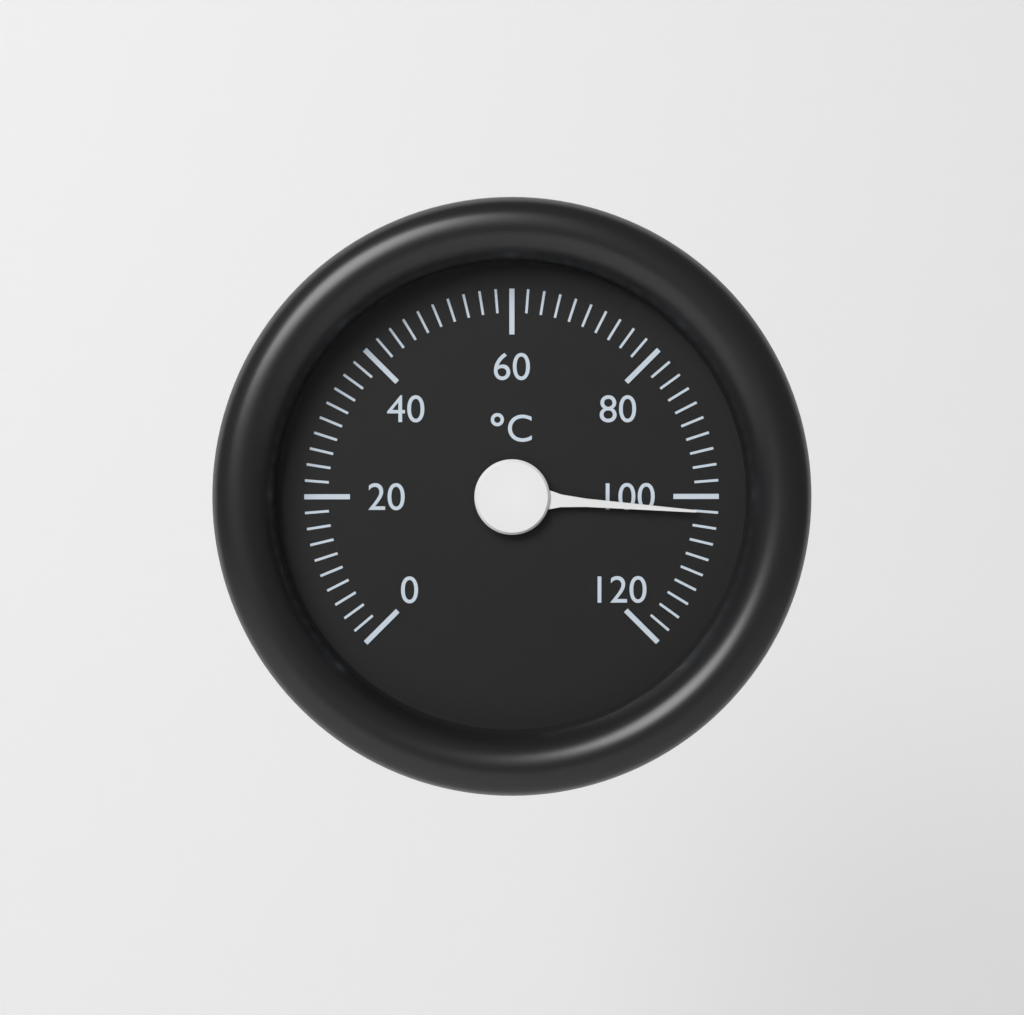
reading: 102 °C
